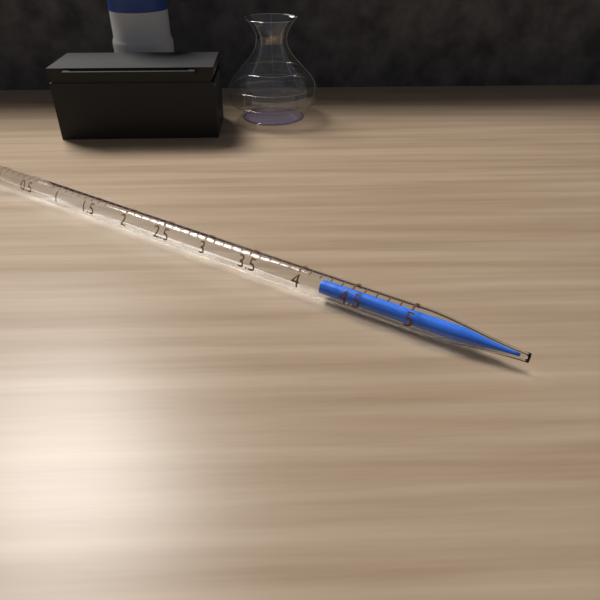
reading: 4.2 ml
